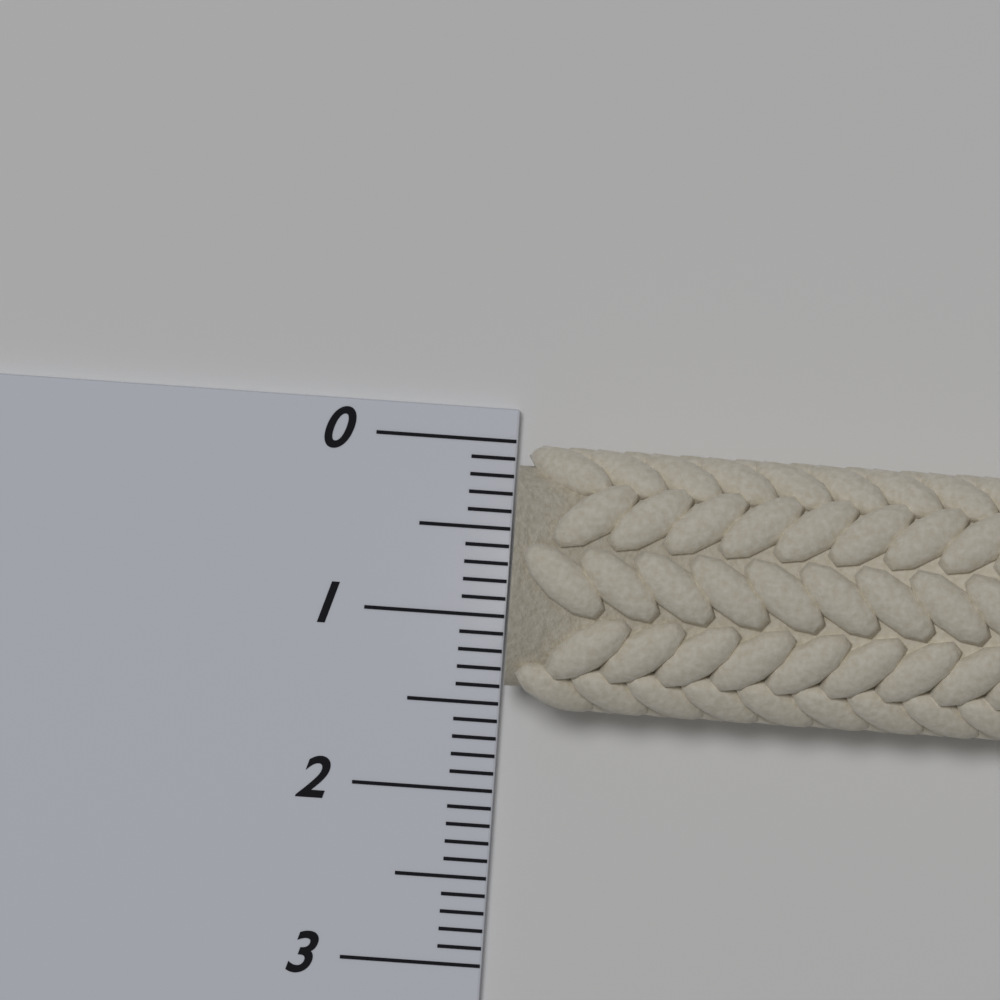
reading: 1.5 (no unit)
